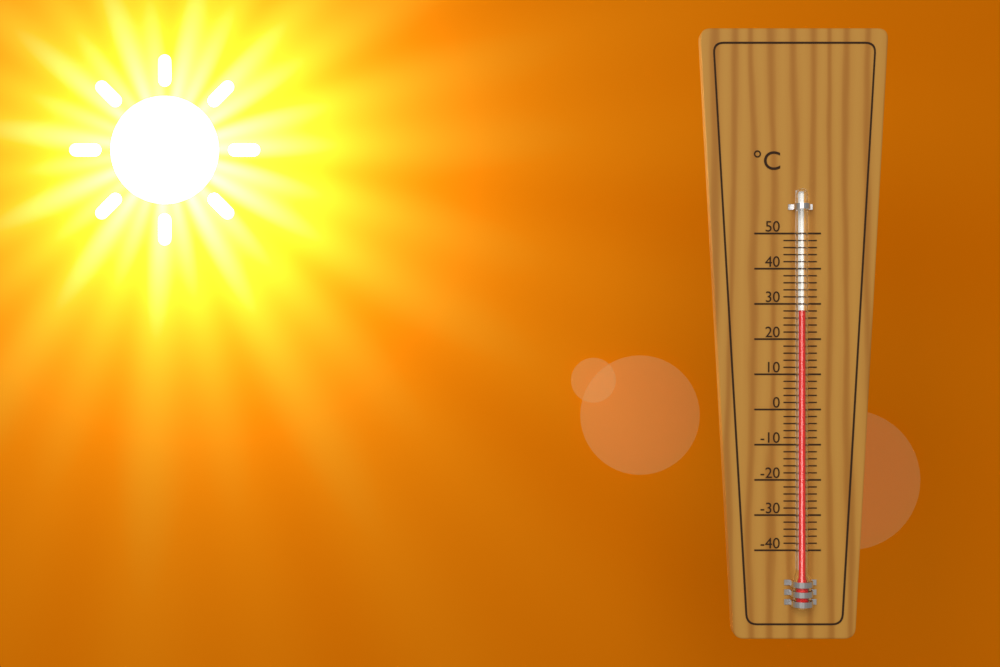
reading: 28 °C
